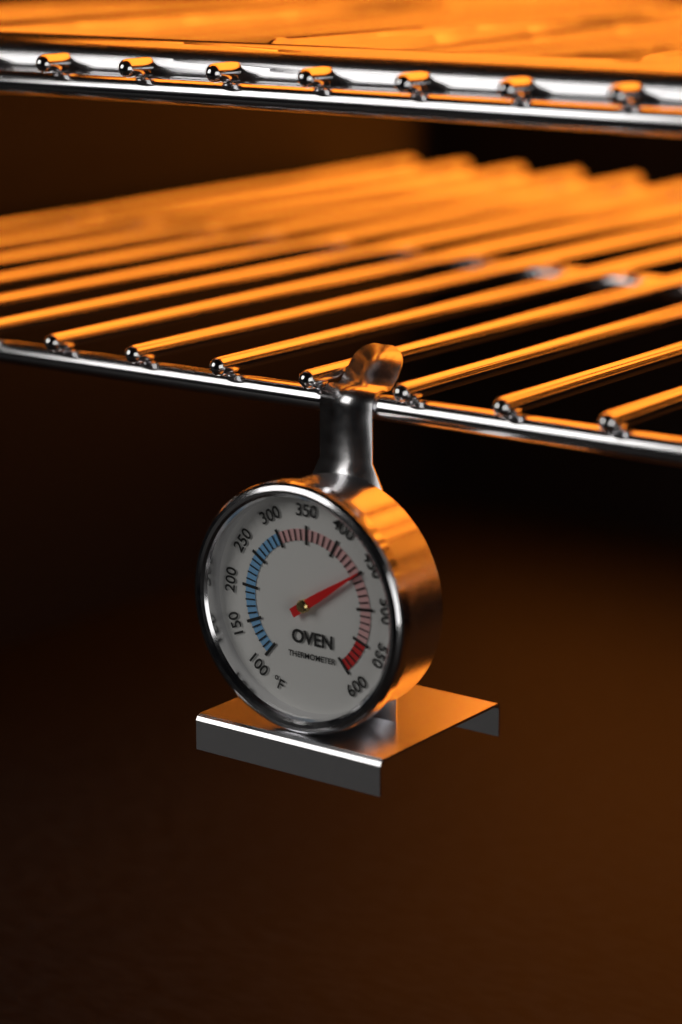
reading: 450 °F
